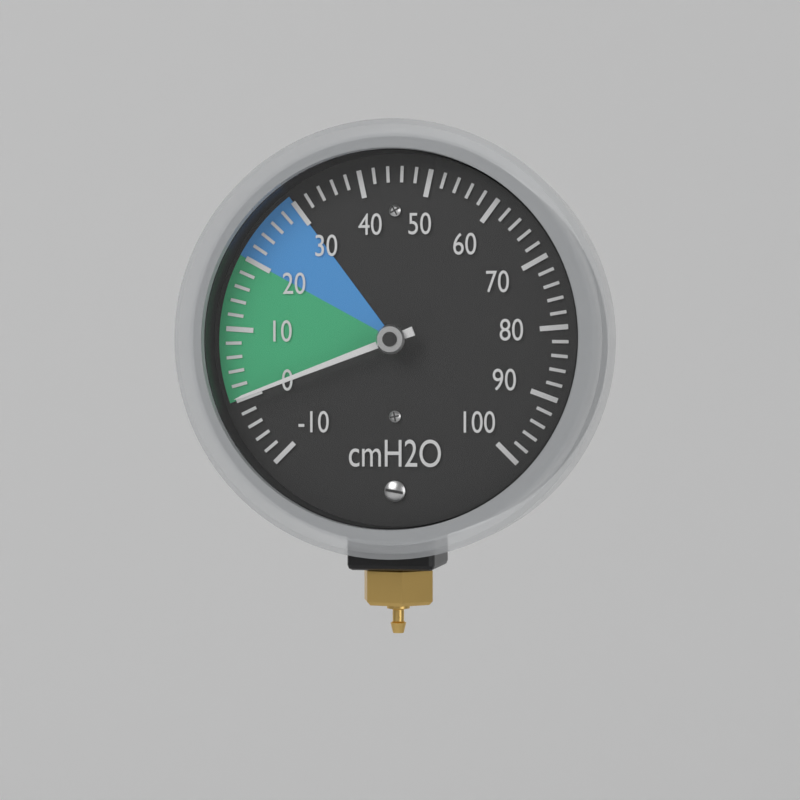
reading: 0 cmH2O
